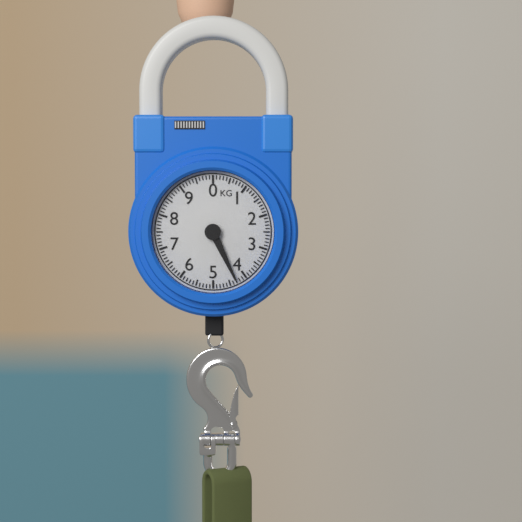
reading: 4.3 kg
